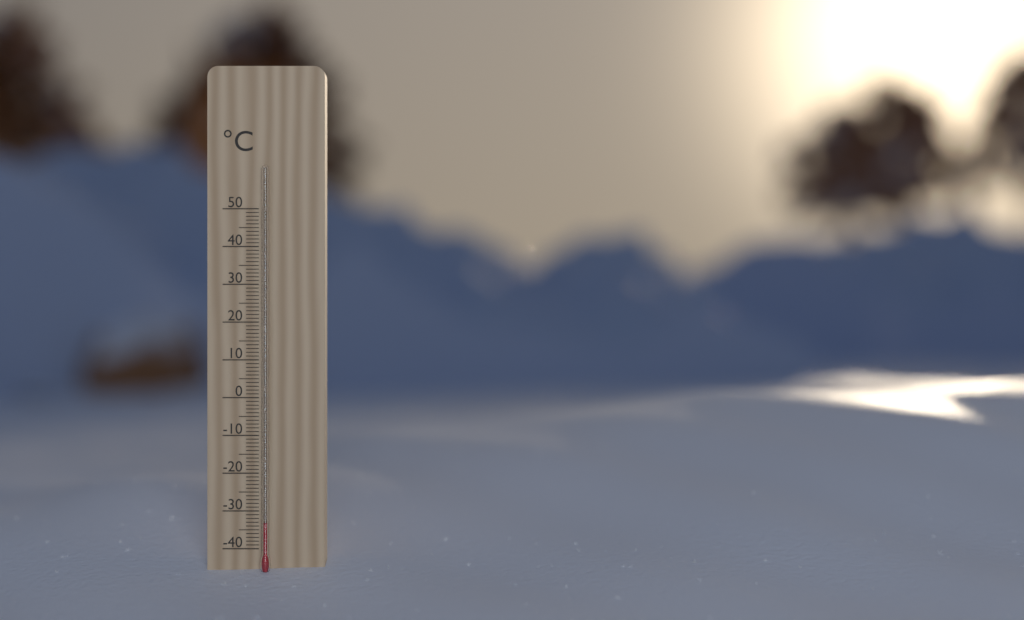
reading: -33 °C
